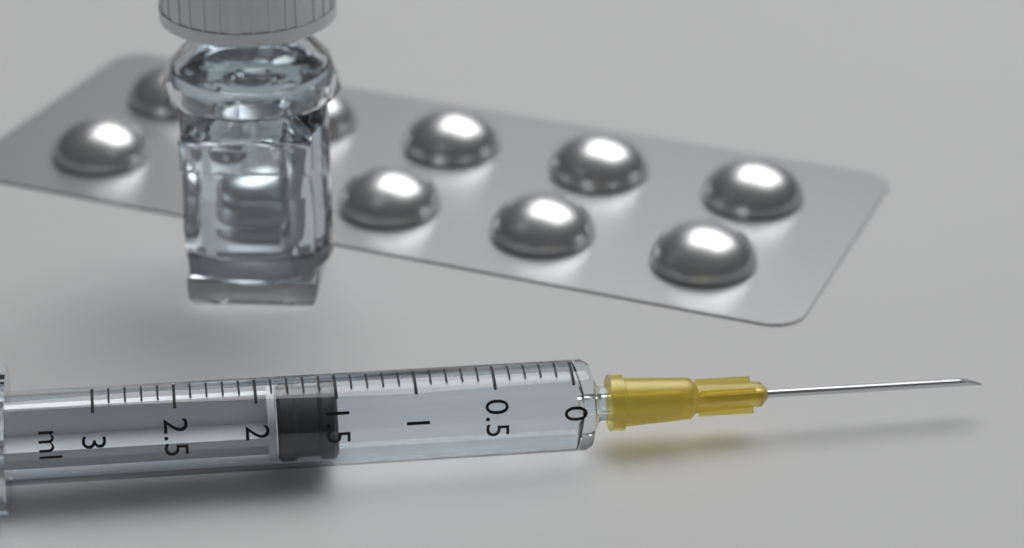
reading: 1.5 ml
